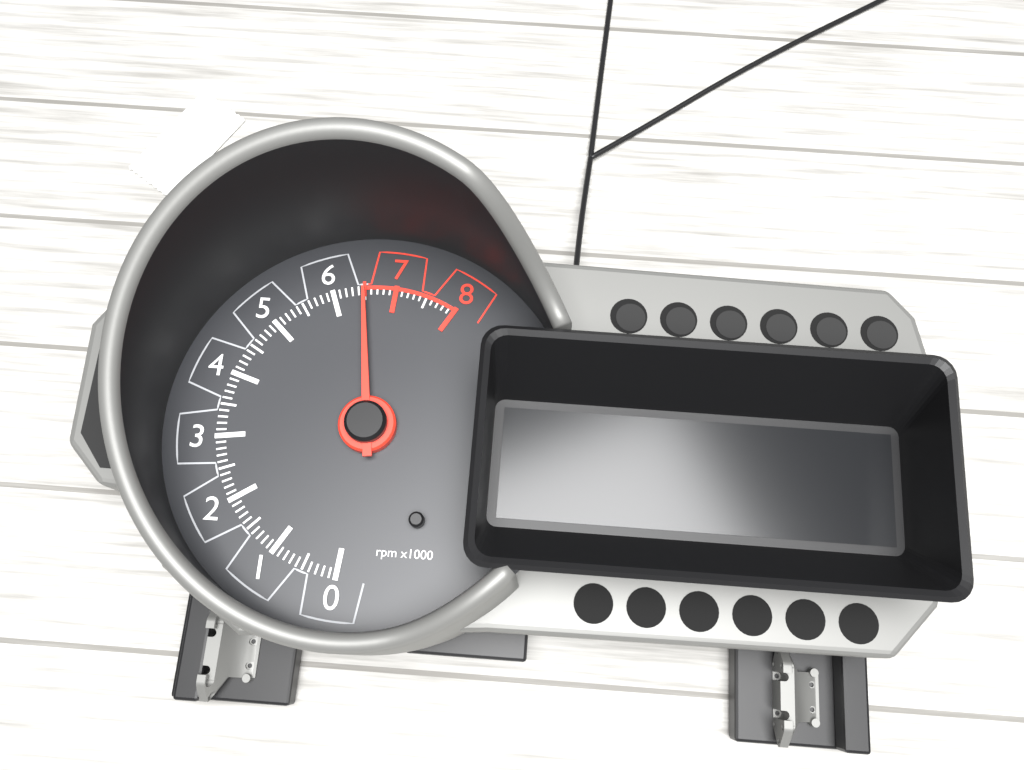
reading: 6500 rpm
